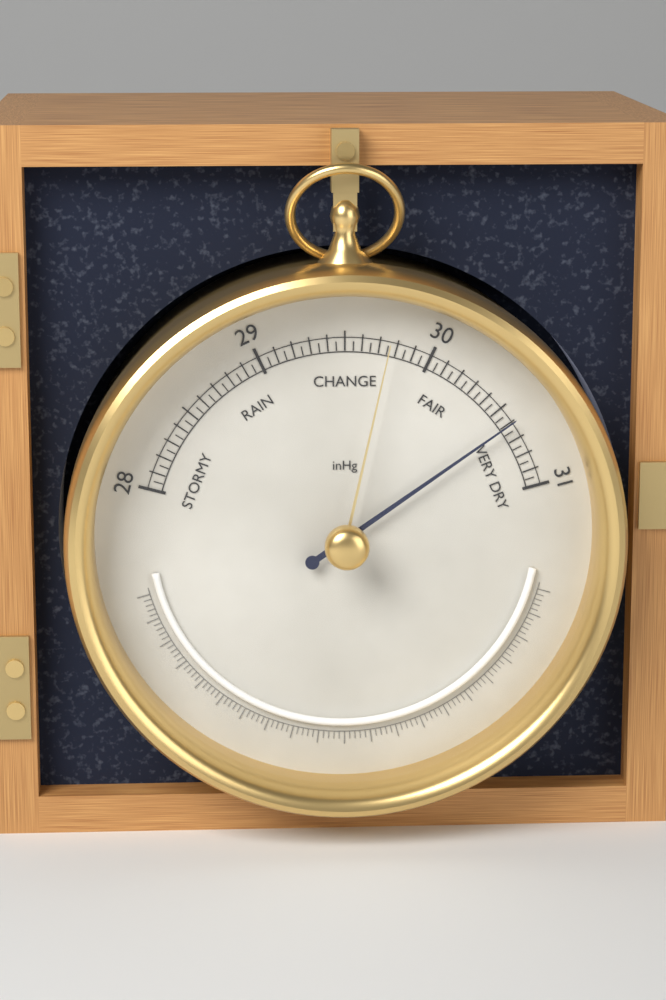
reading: 30.60 inHg
